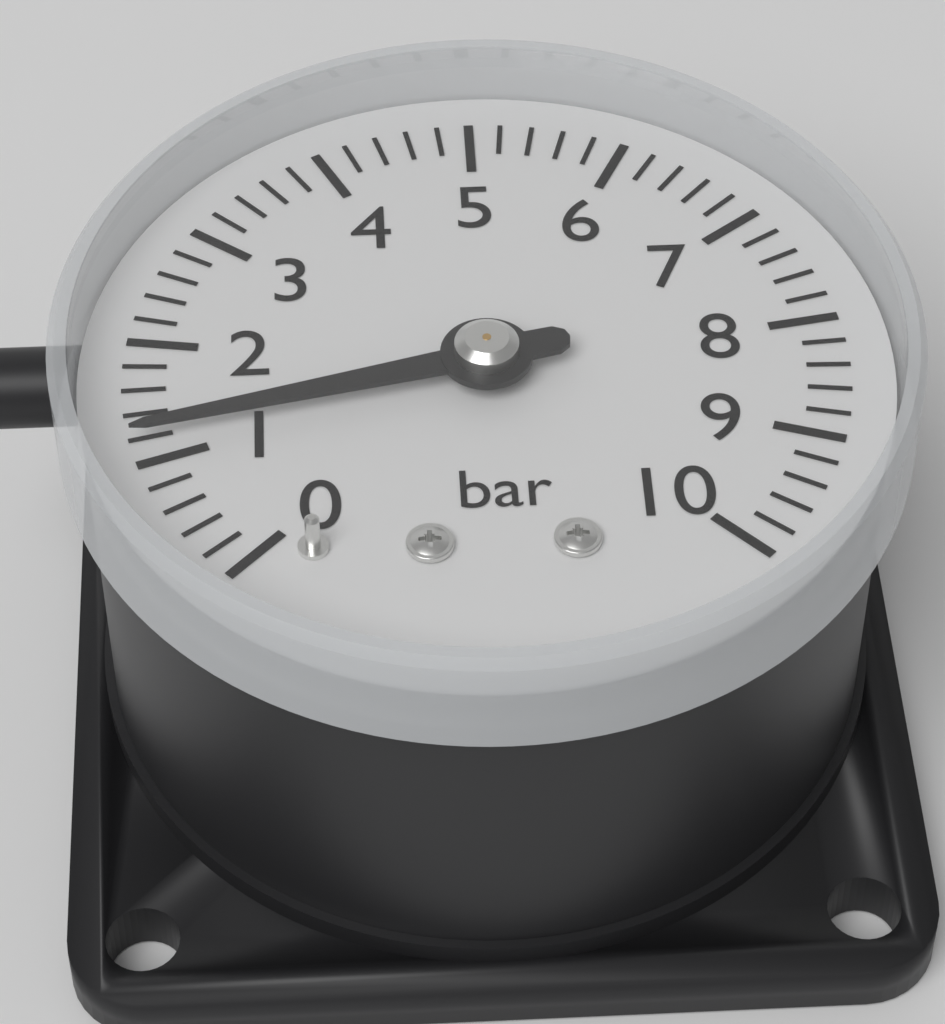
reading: 1.2 bar
